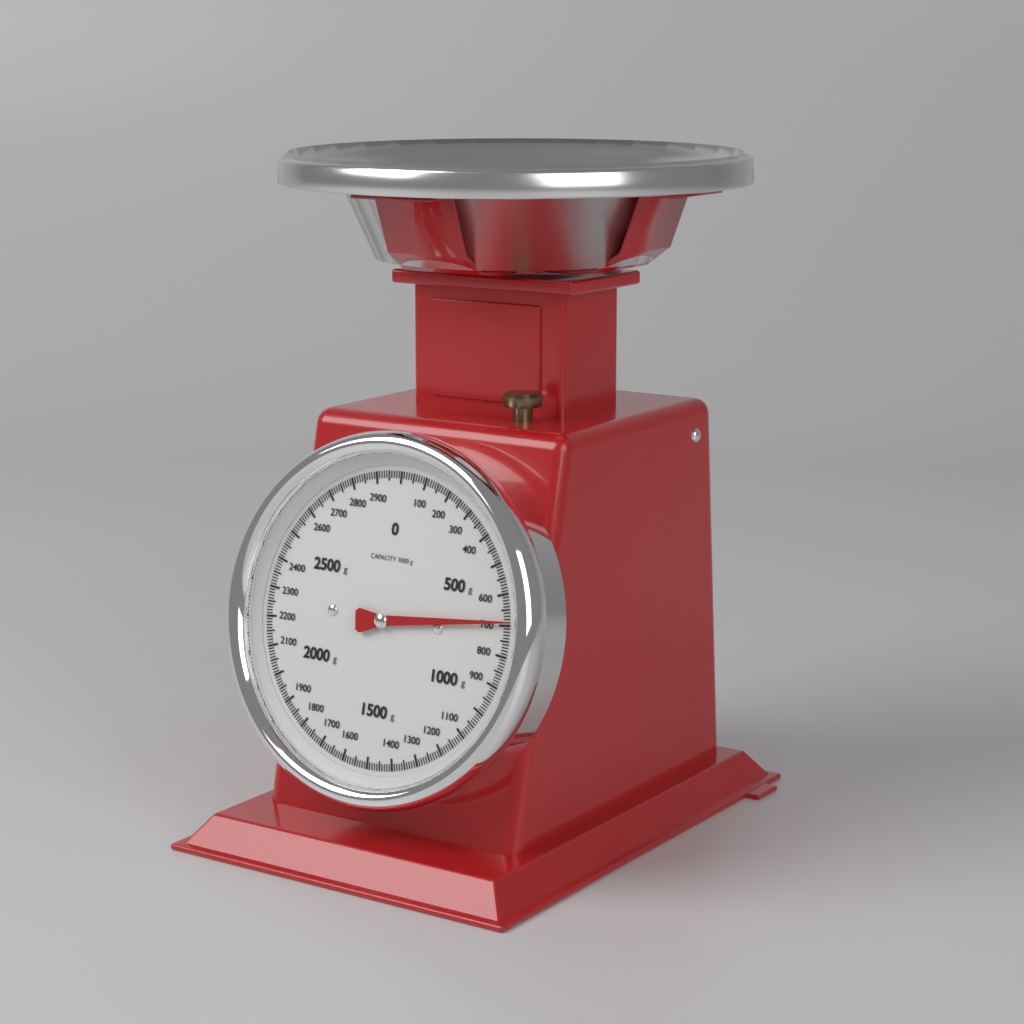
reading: 690 g
